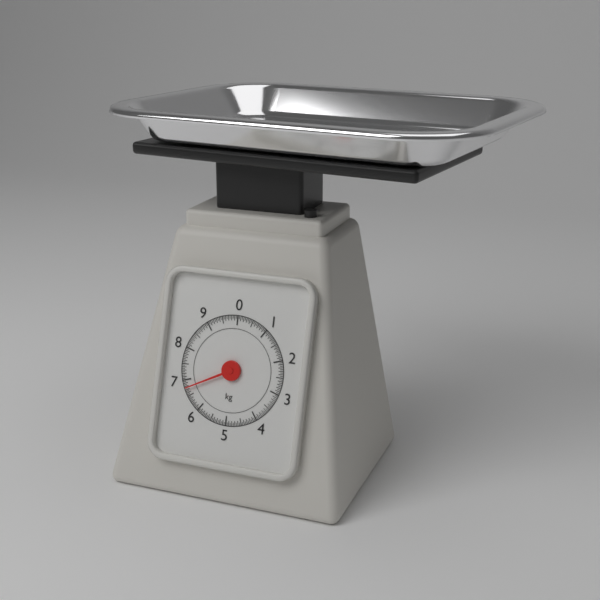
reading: 6.75 kg
